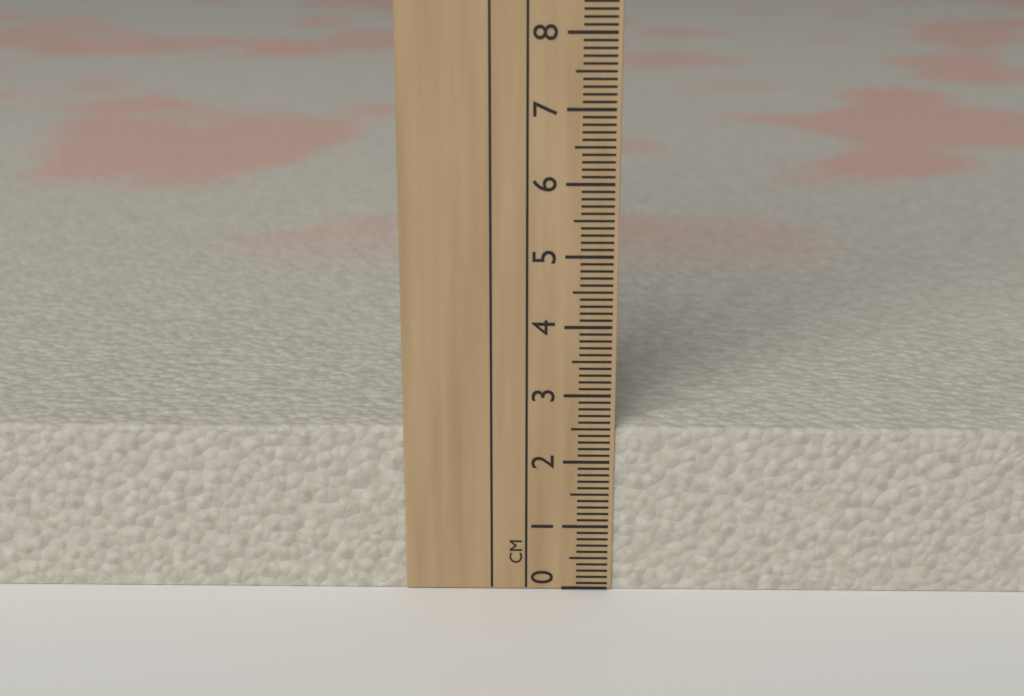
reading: 2.5 cm
